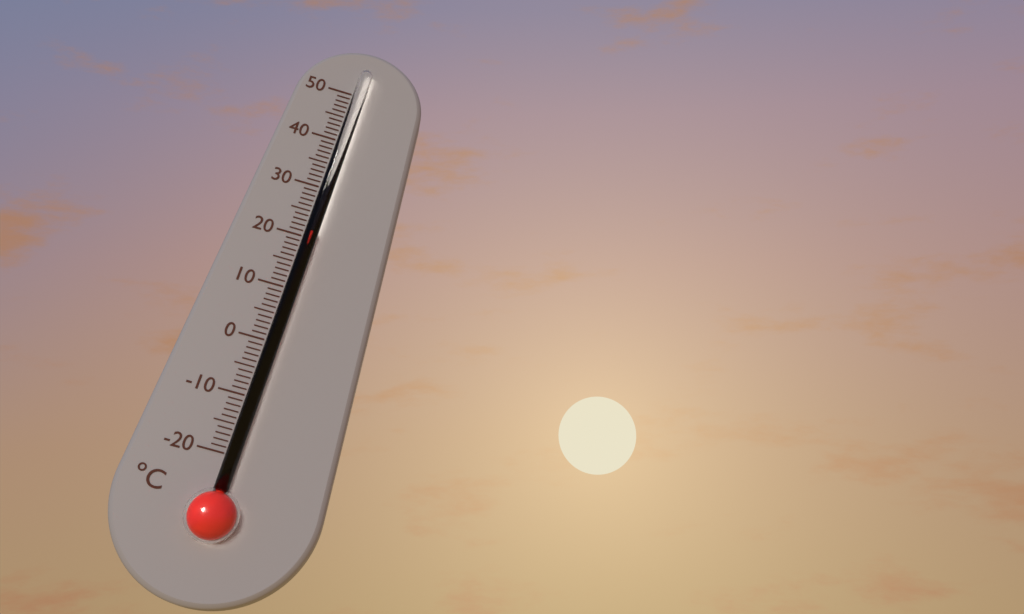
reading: 21 °C
